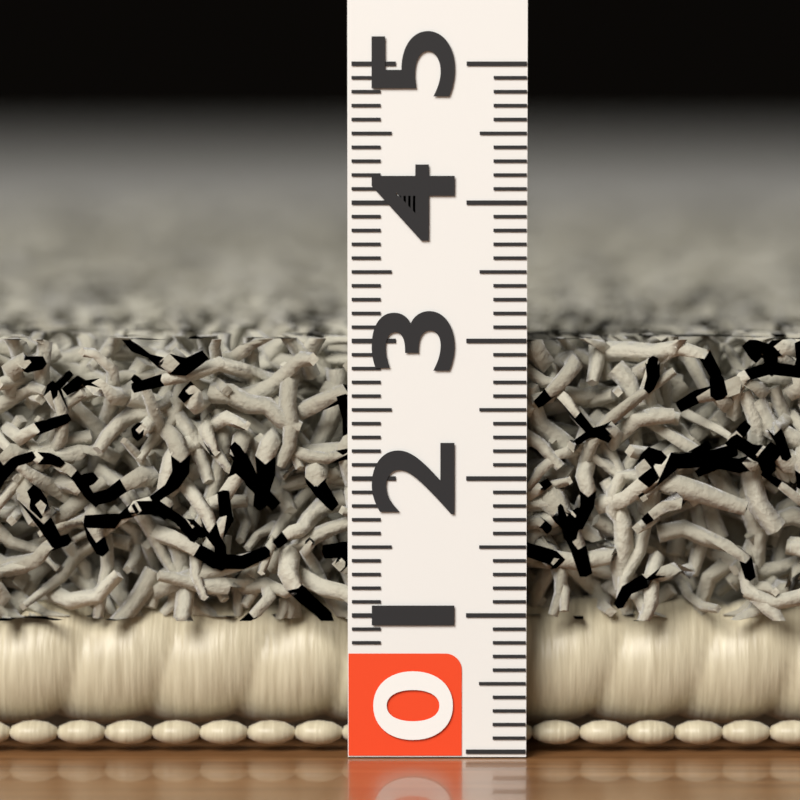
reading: 3.0 (no unit)
